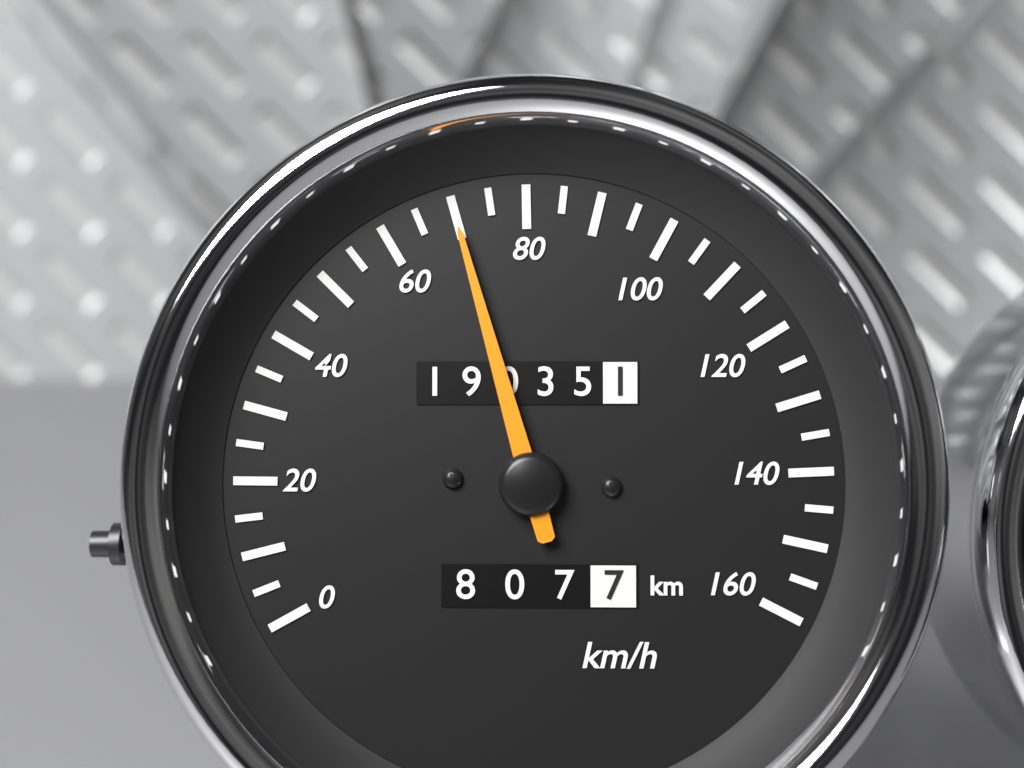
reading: 70 km/h
